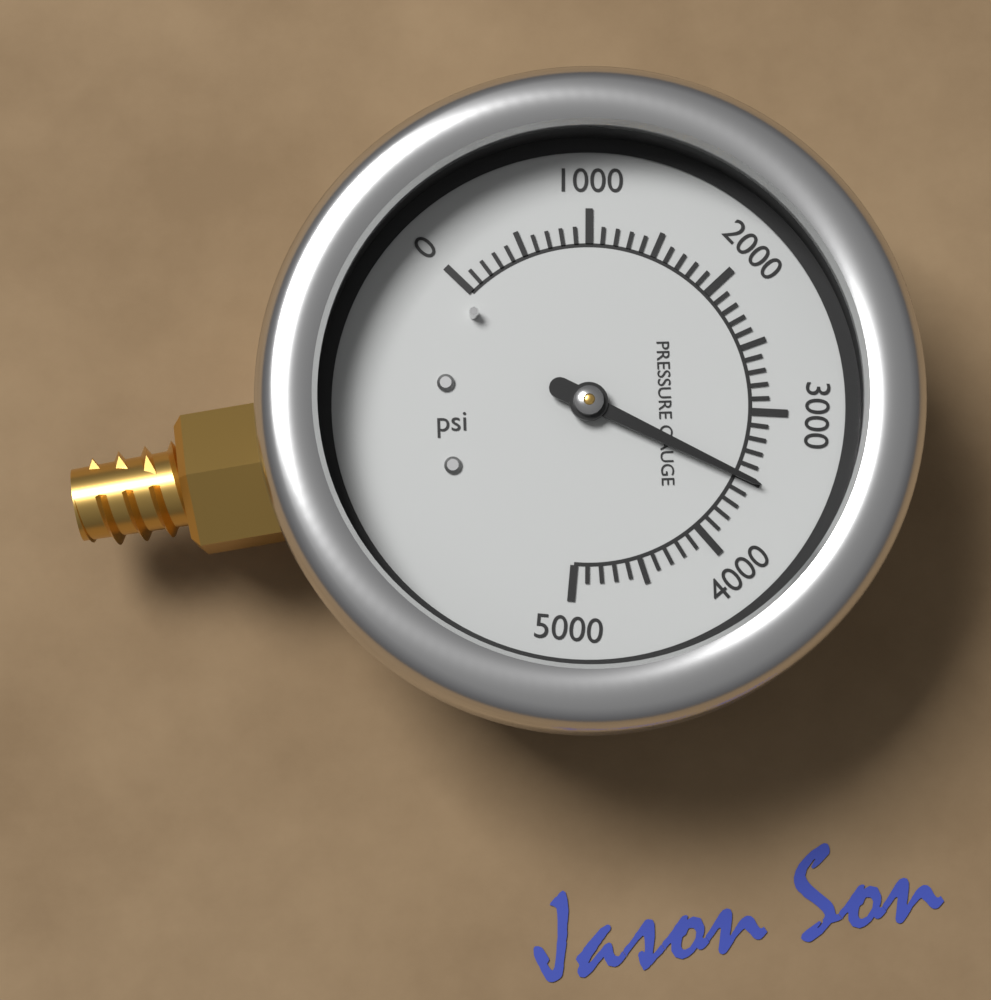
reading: 3500 psi
